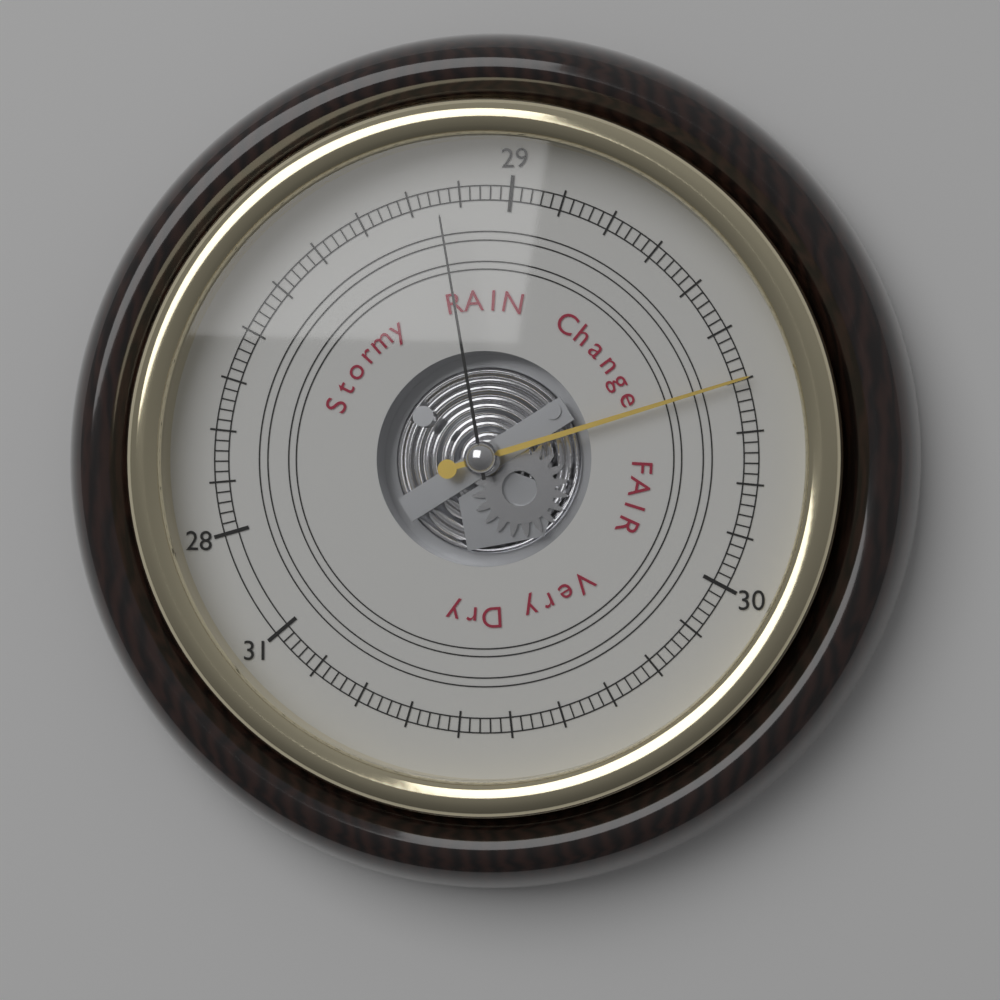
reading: 29.60 (no unit)
